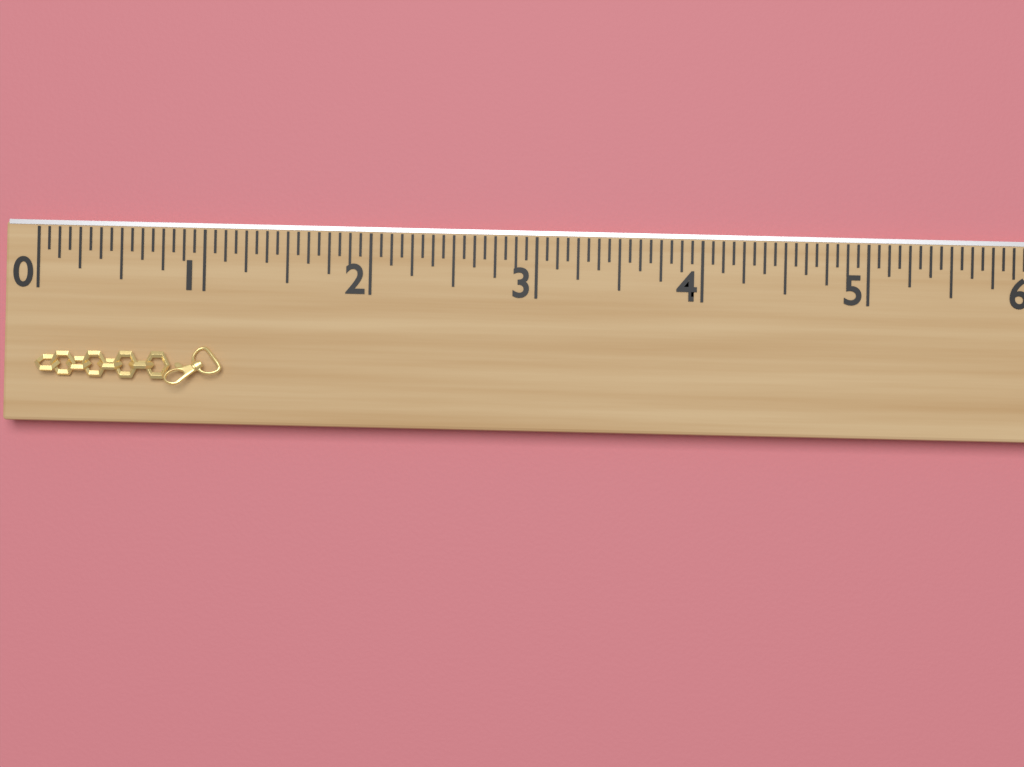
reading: 1.1250 (no unit)
